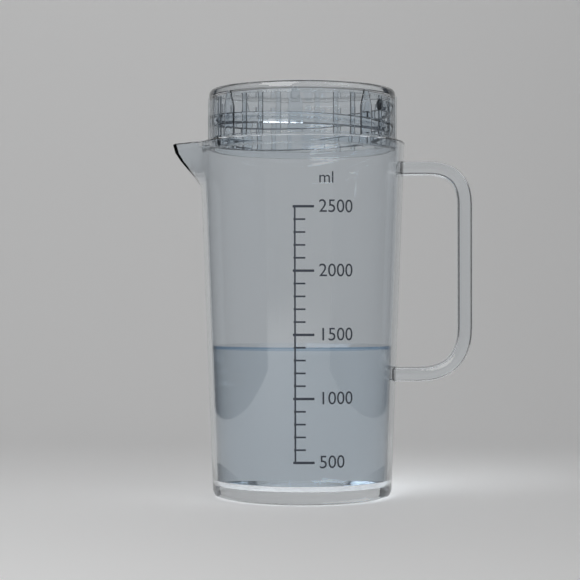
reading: 1400 ml
